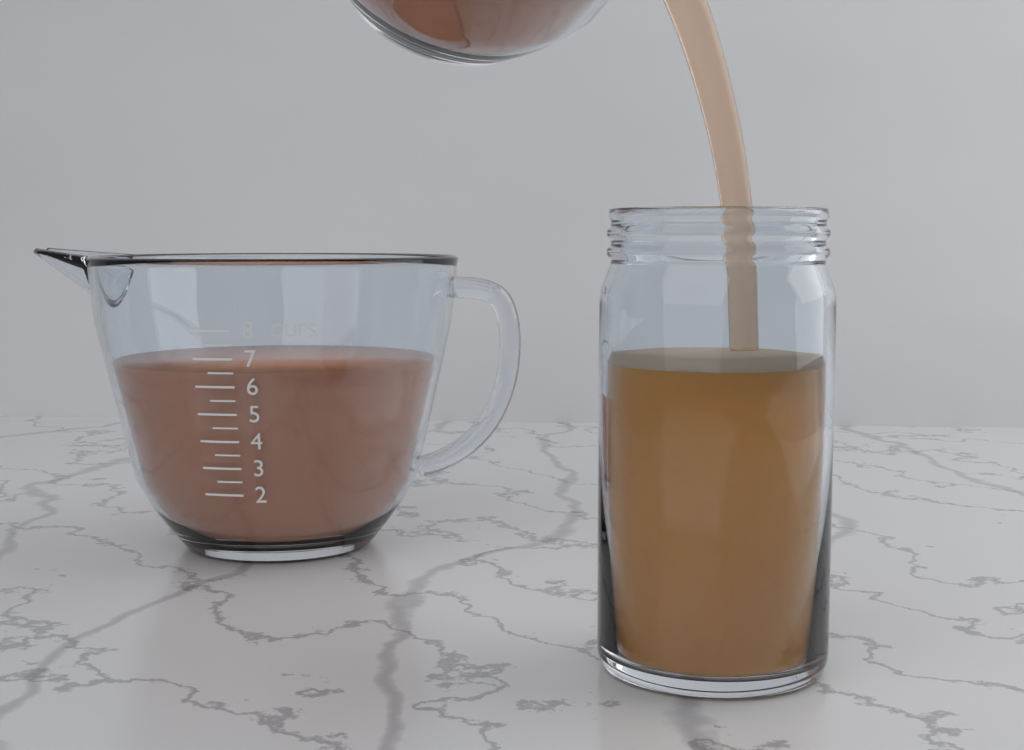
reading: 6.5 cups
